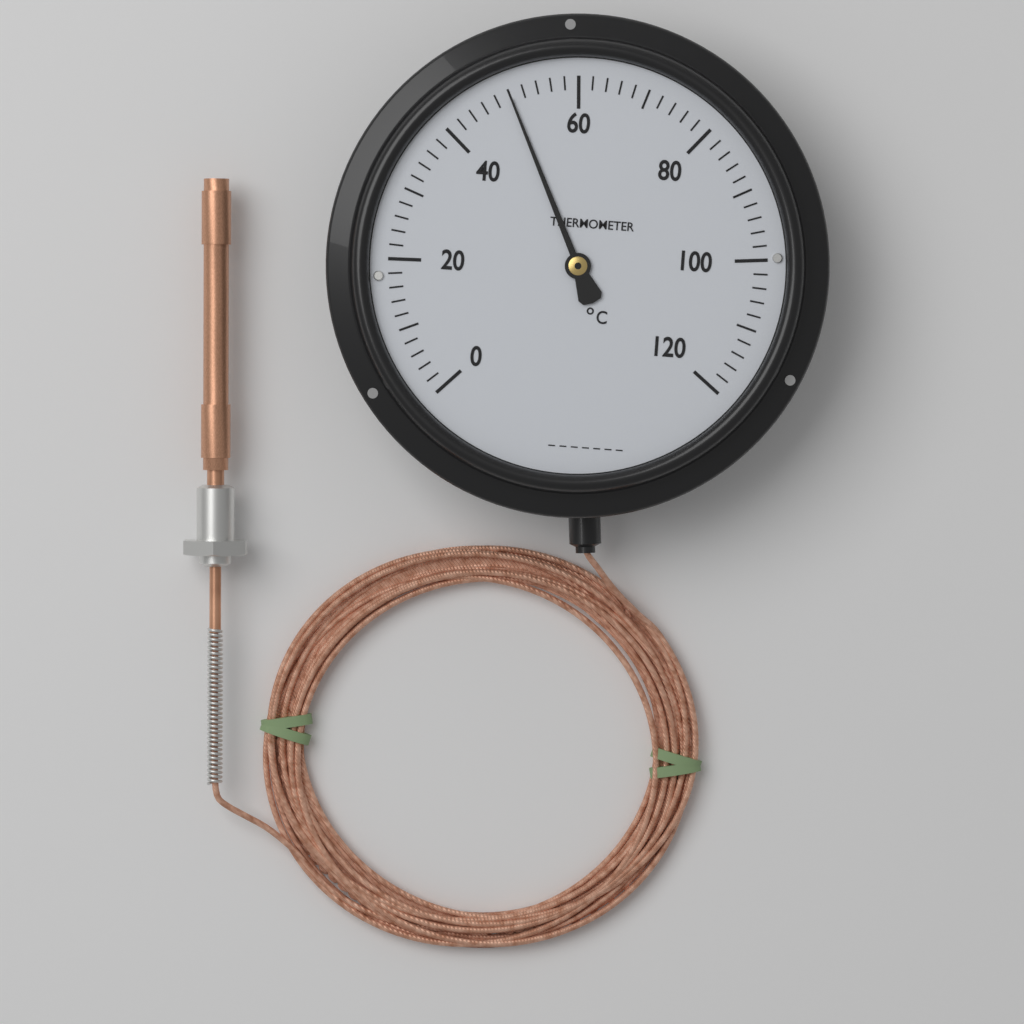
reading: 50 °C
